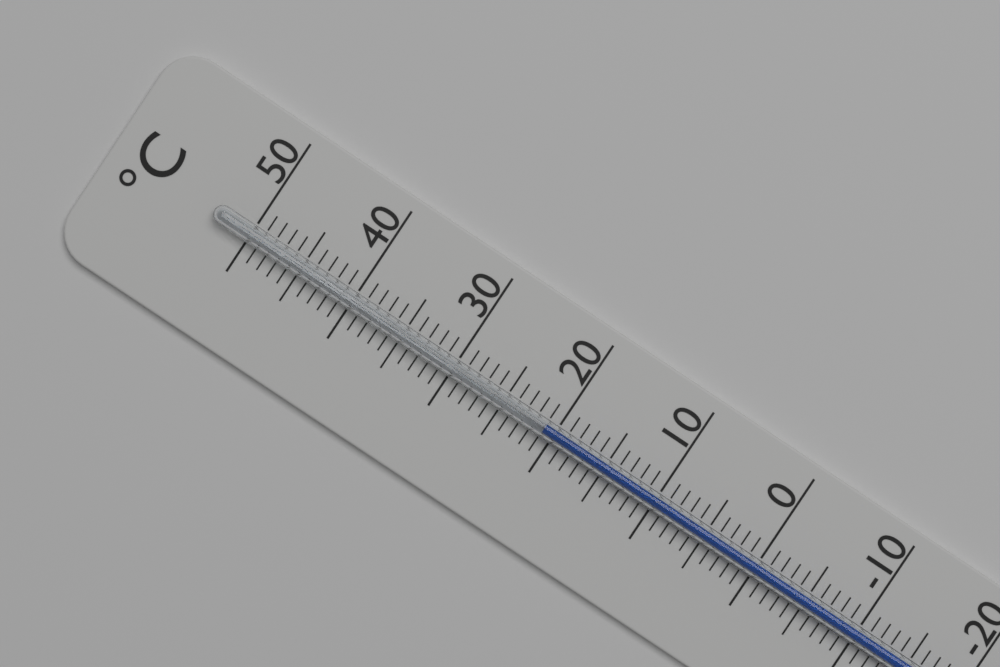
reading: 21 °C
